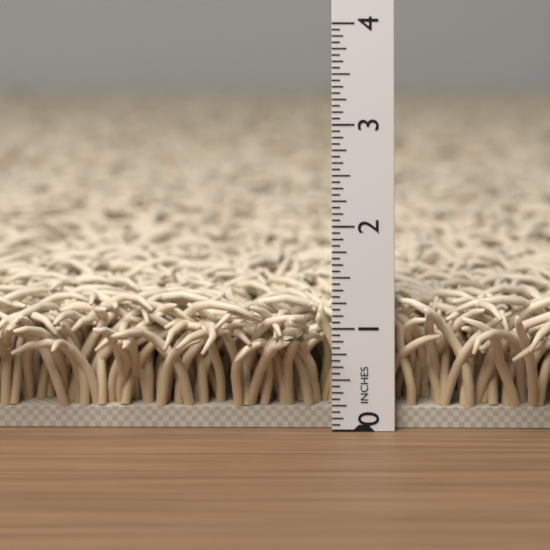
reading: 1.3125 in
